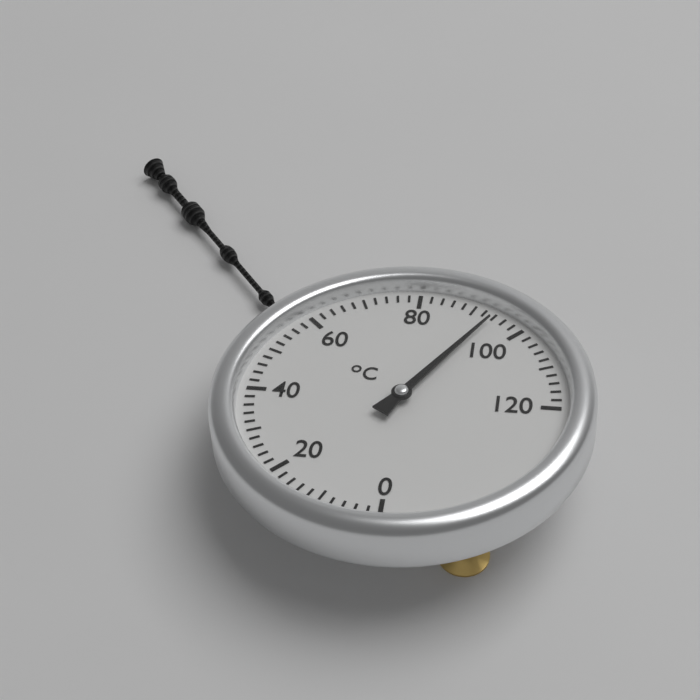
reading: 94 °C
